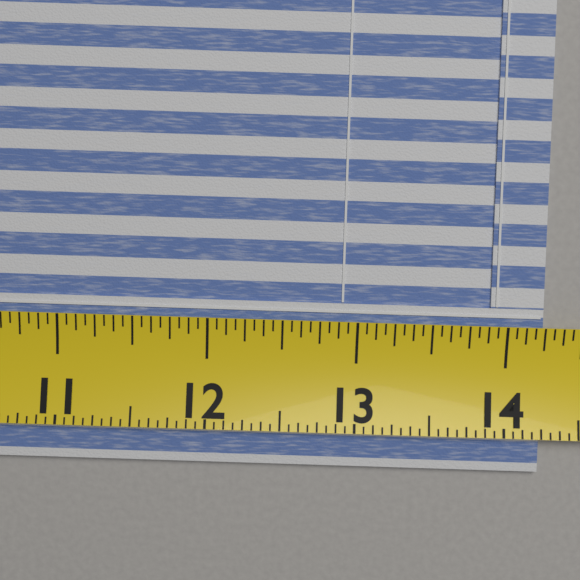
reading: 14.2500 (no unit)
